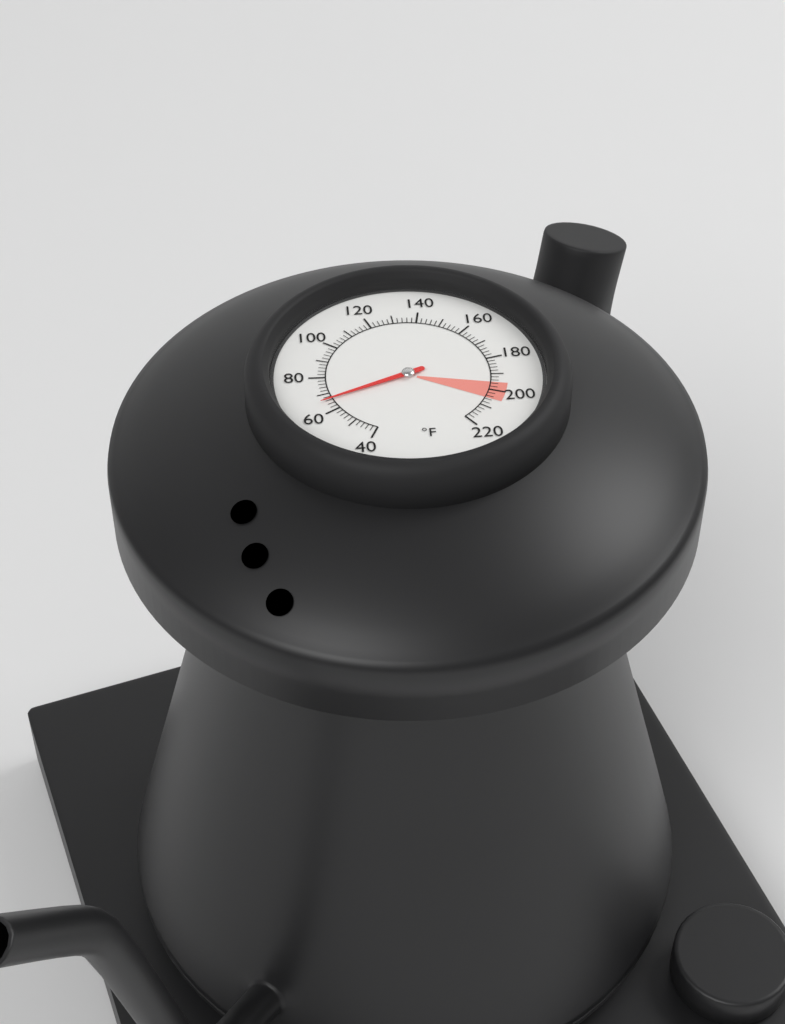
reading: 66 °F
